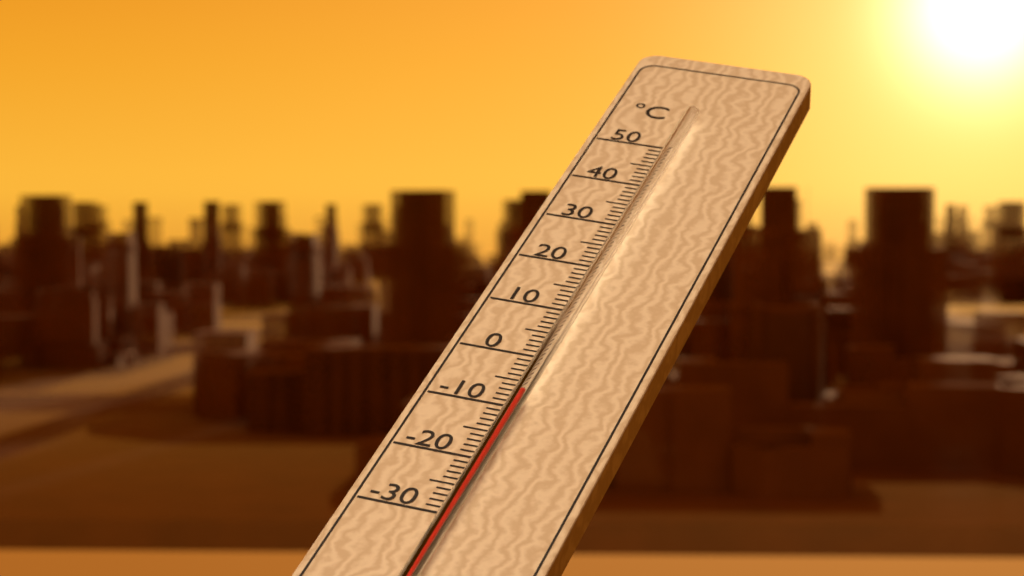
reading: -9 °C
